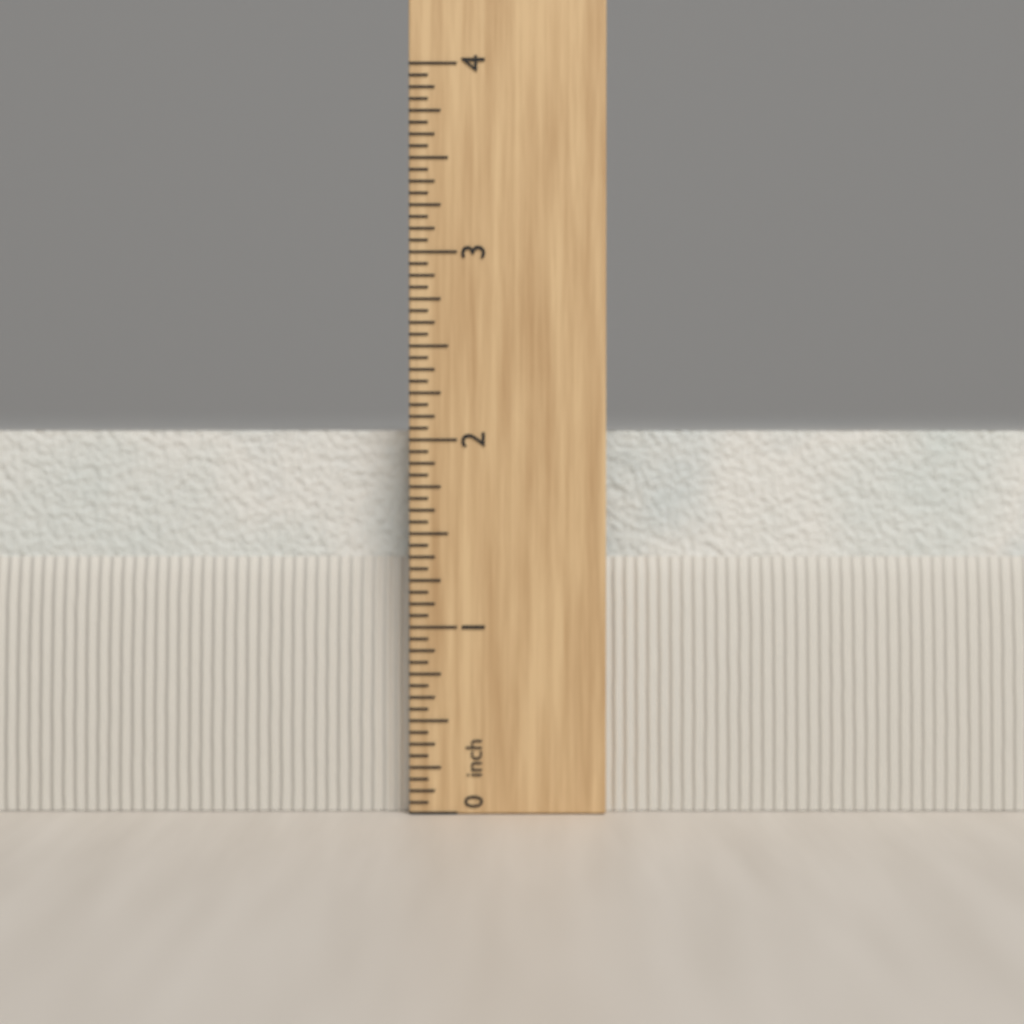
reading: 2.0625 in
